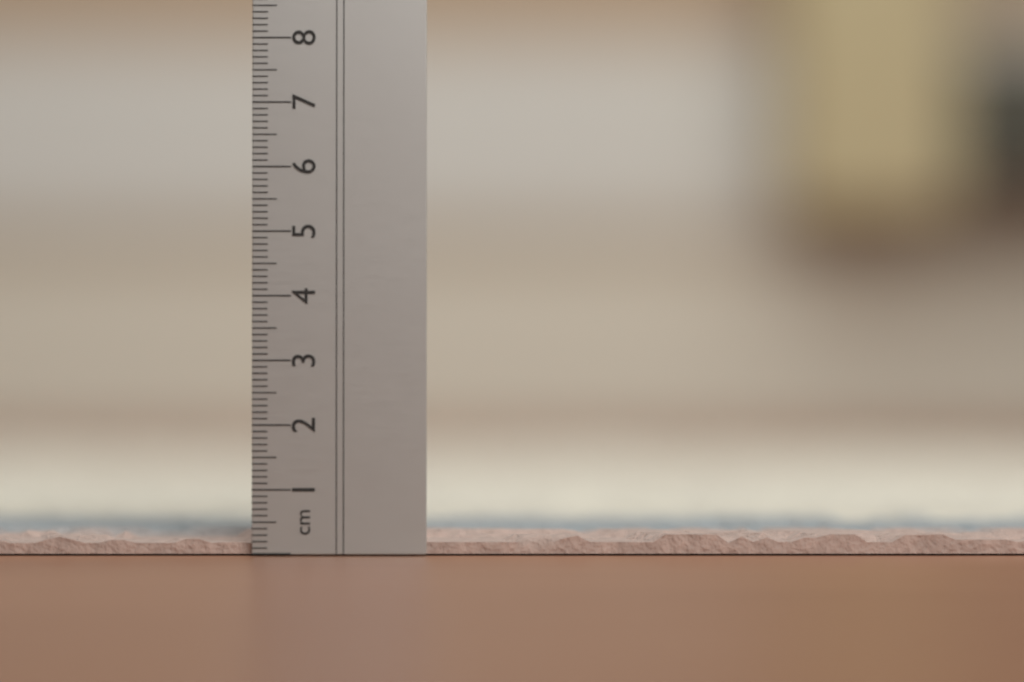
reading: 0.3 cm
